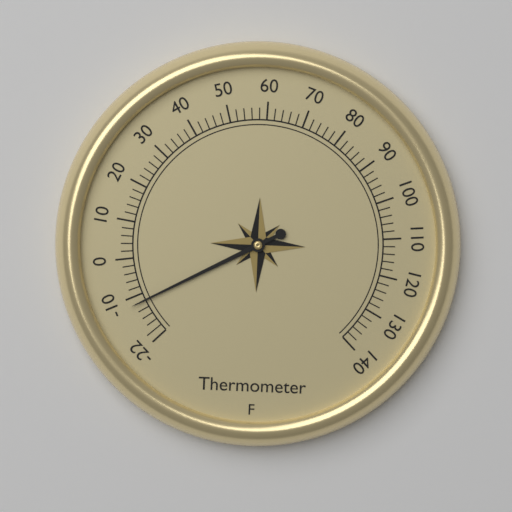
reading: -12 °F
